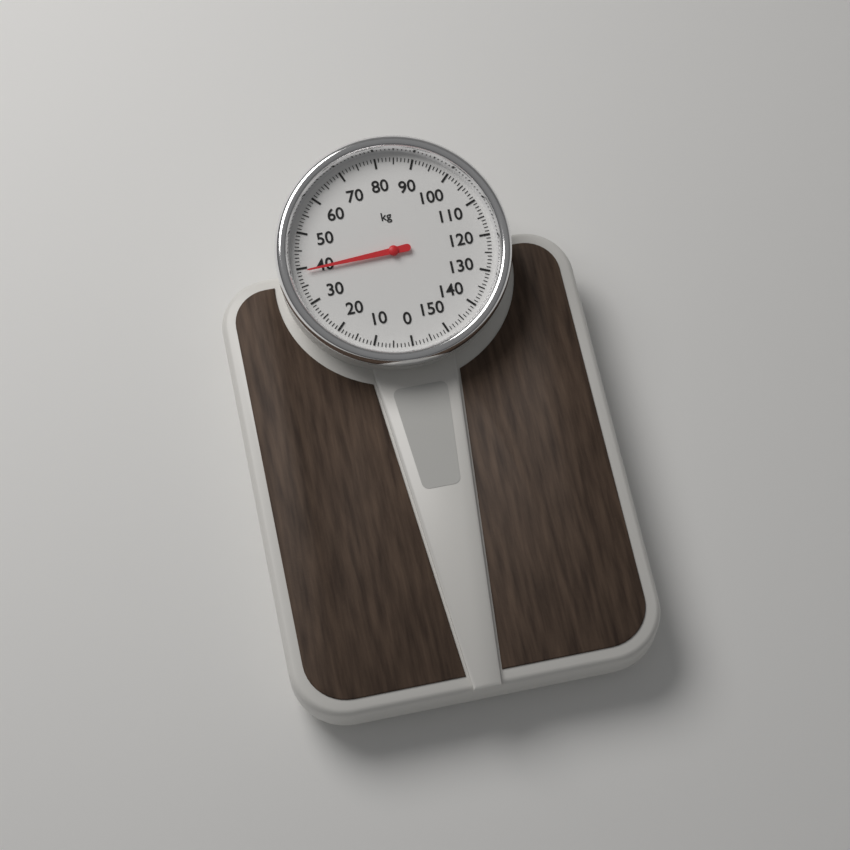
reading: 39 kg
